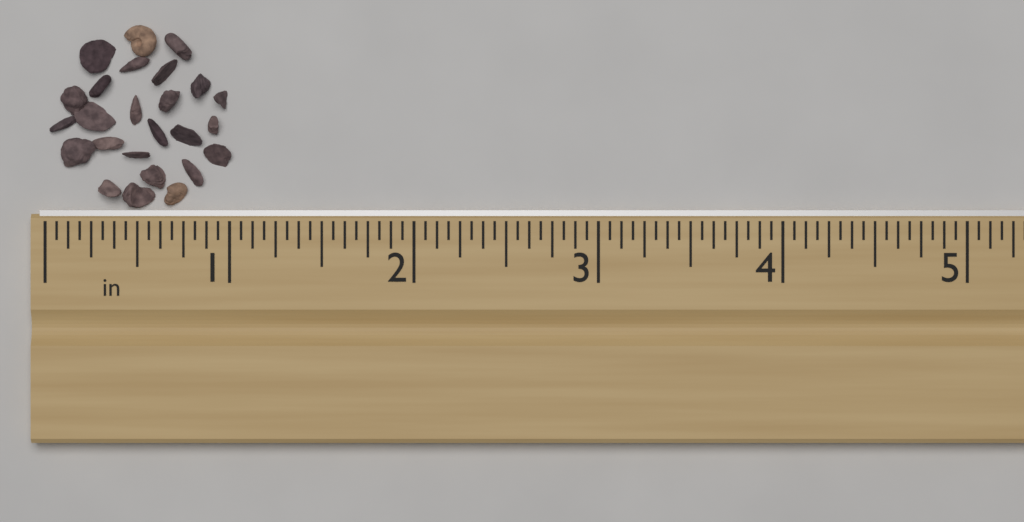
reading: 1.0000 in
